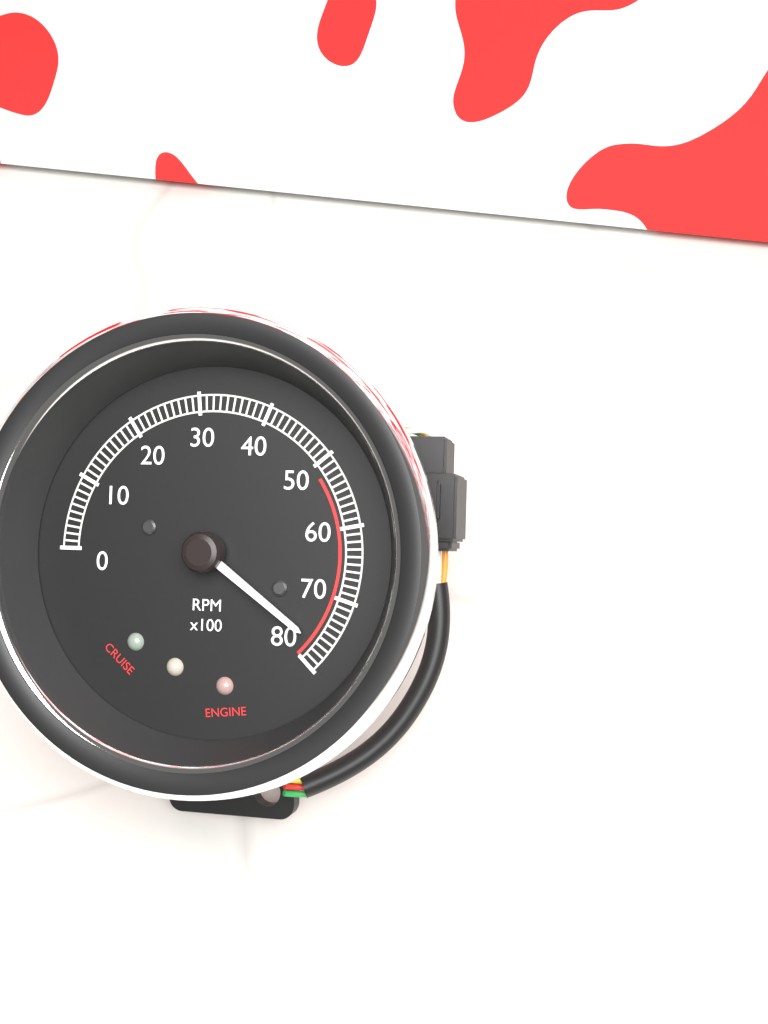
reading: 7700 RPM
